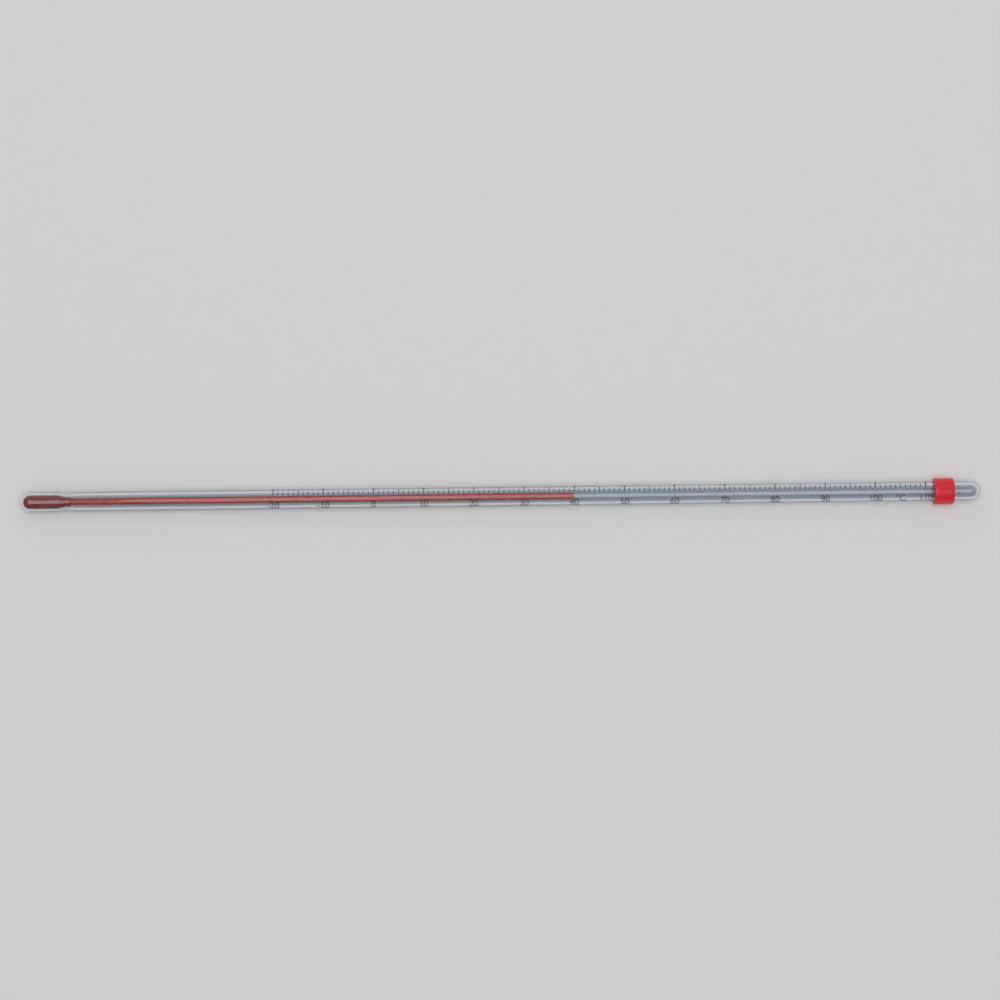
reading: 40 °C
